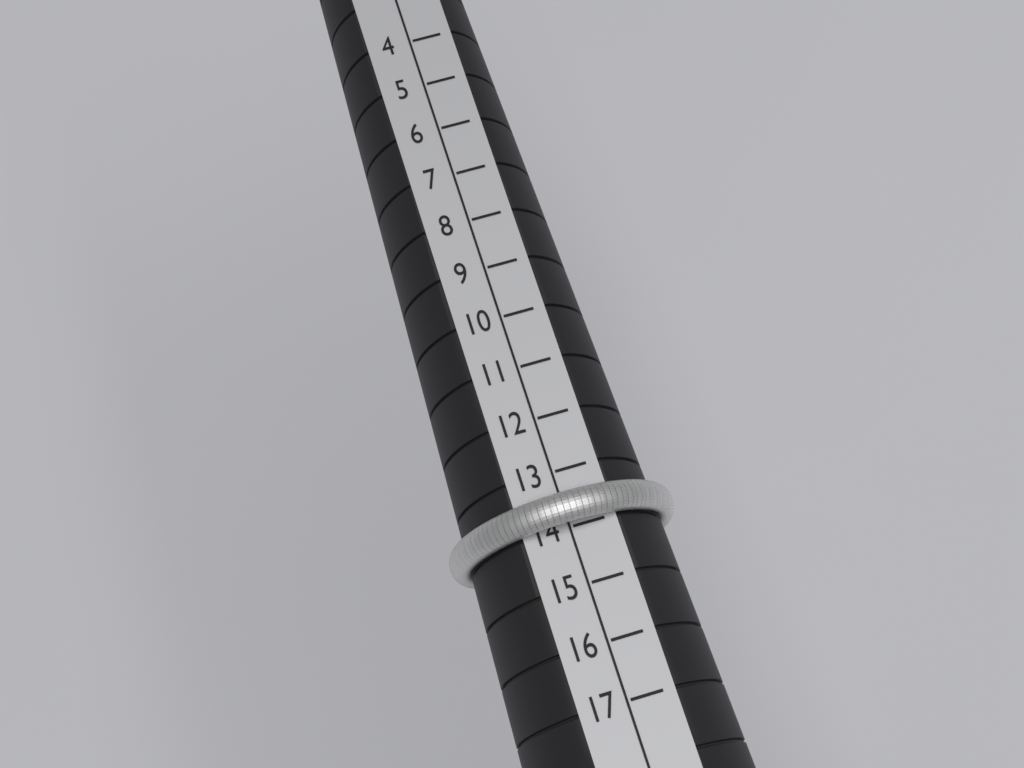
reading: 14 (no unit)
